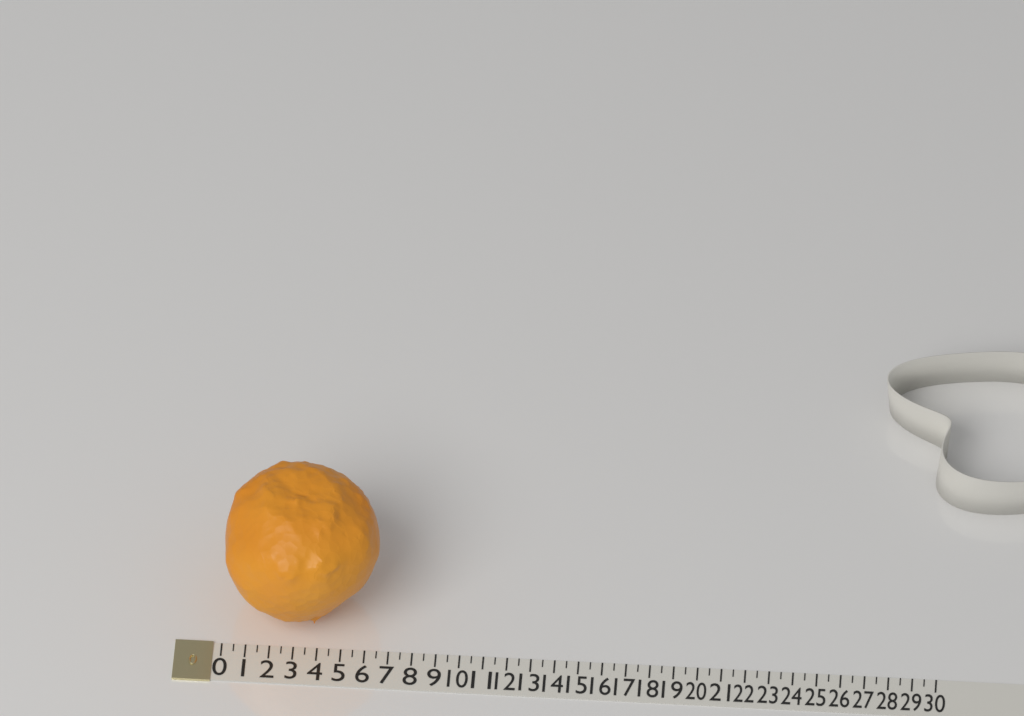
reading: 6.5 (no unit)
